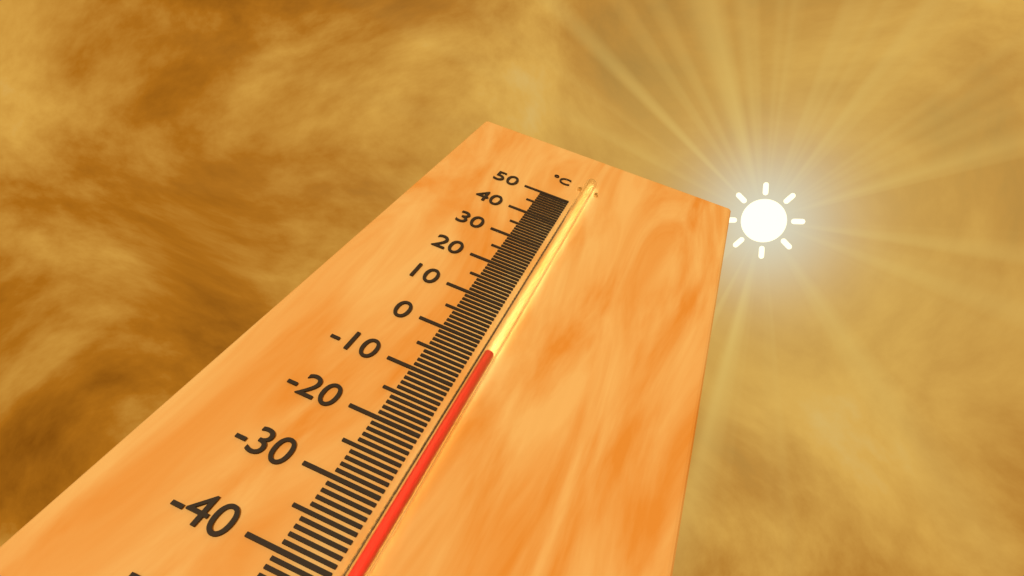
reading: -3 °C
